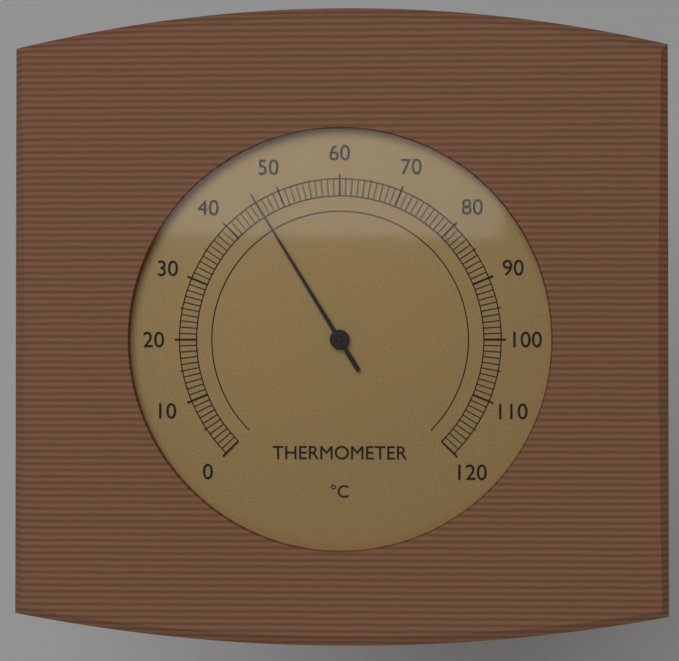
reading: 46 °C
